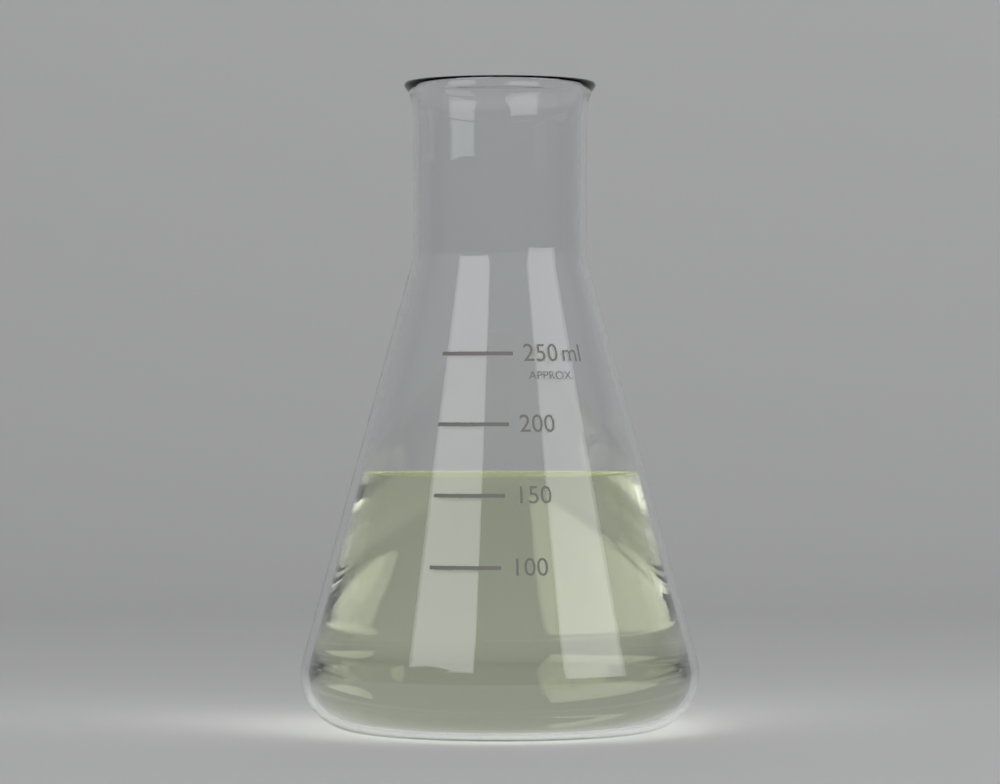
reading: 165 ml
